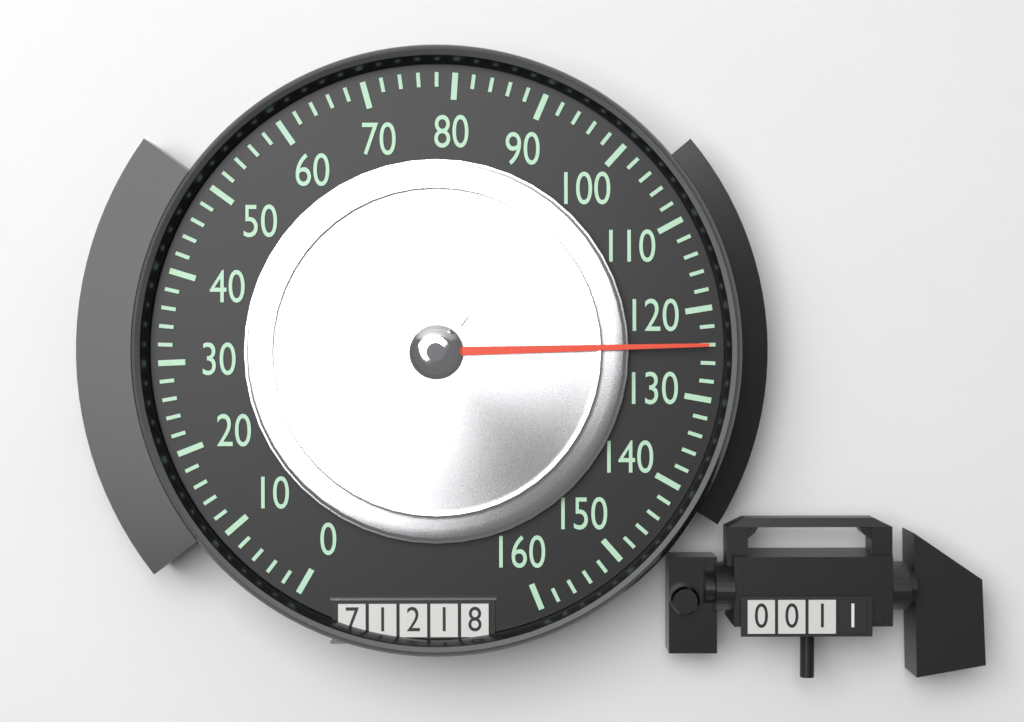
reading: 124 (no unit)
